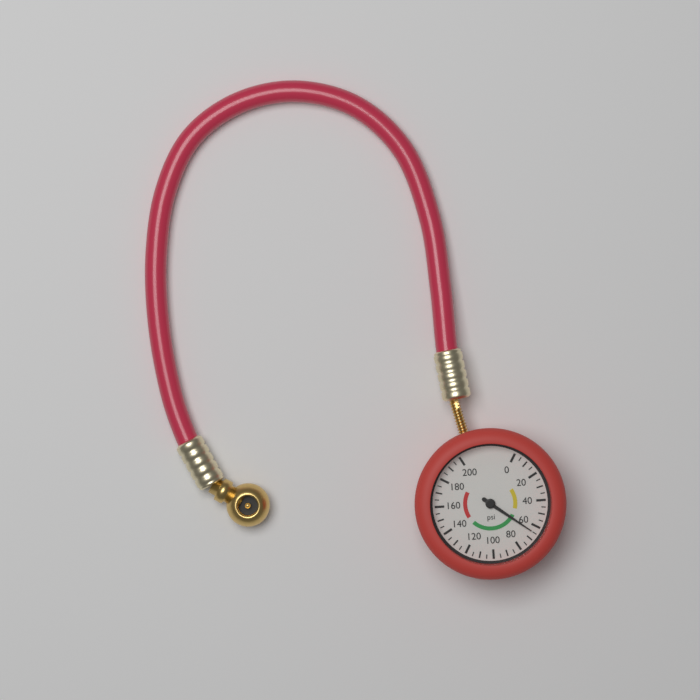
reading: 65 psi
